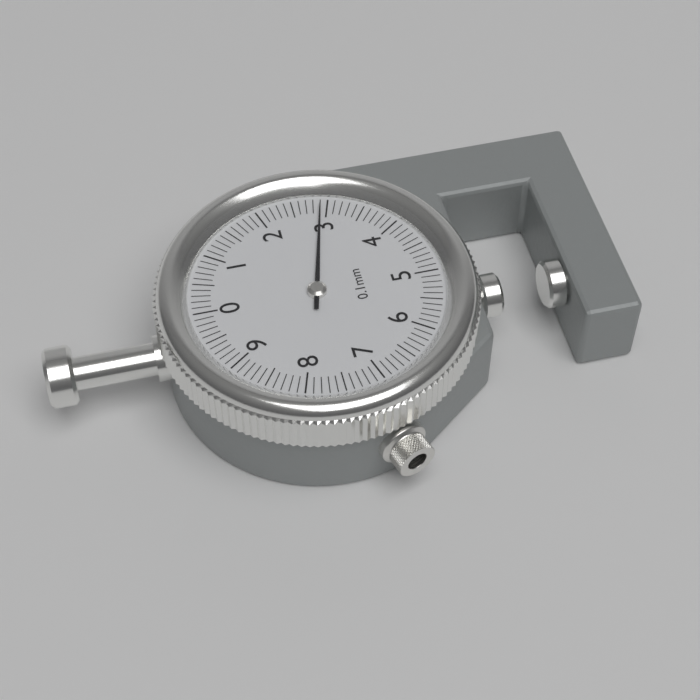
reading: 2.9 mm
